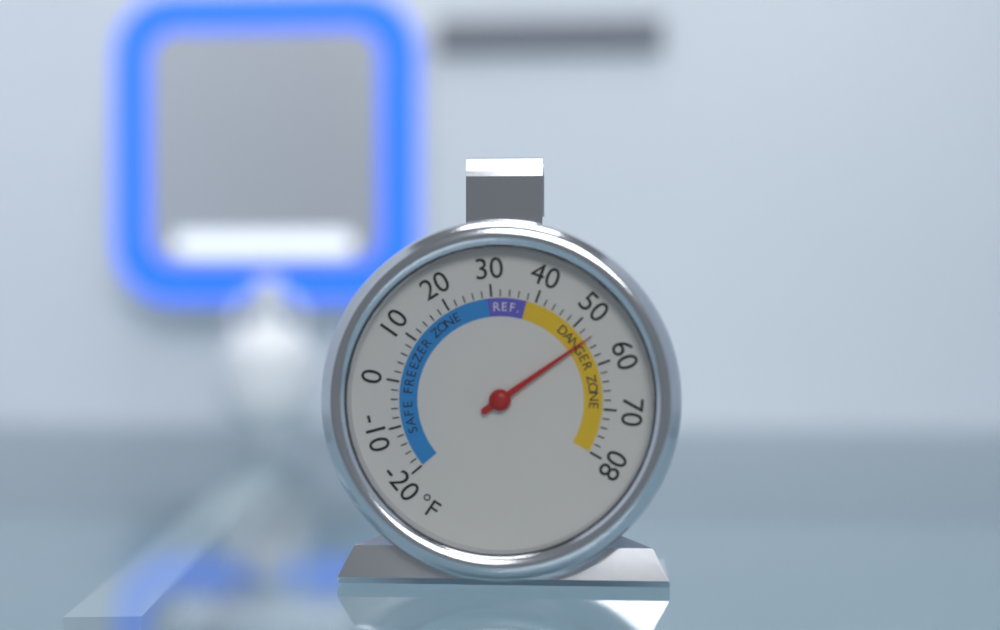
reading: 54 °F
